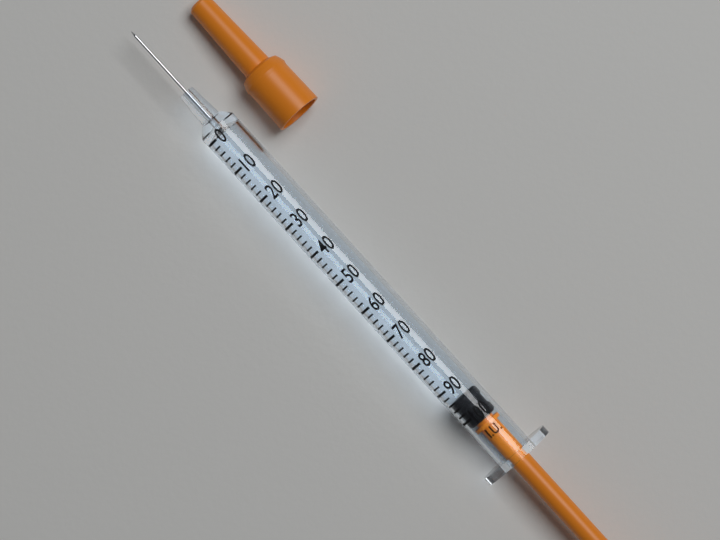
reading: 94 I.U.
